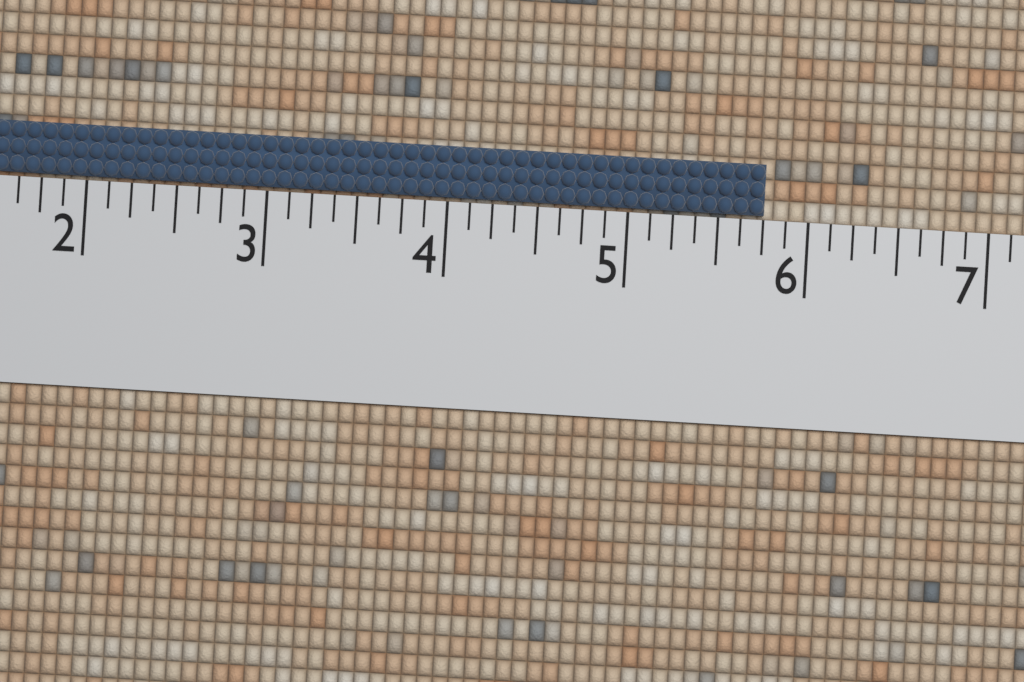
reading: 5.750 (no unit)
